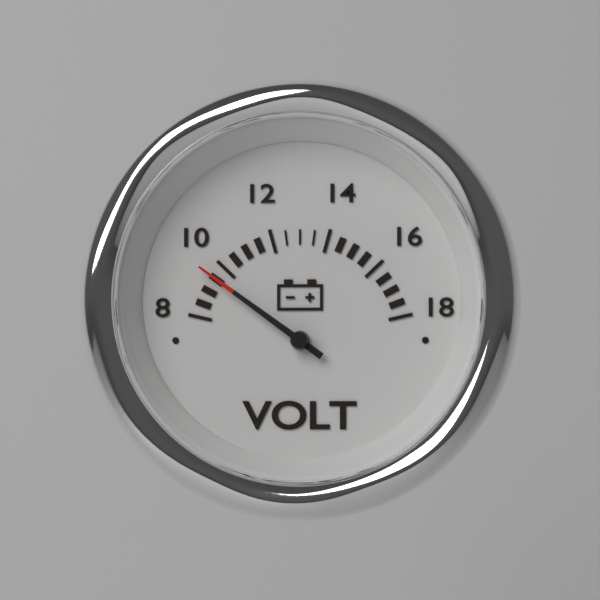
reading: 9.5 V
